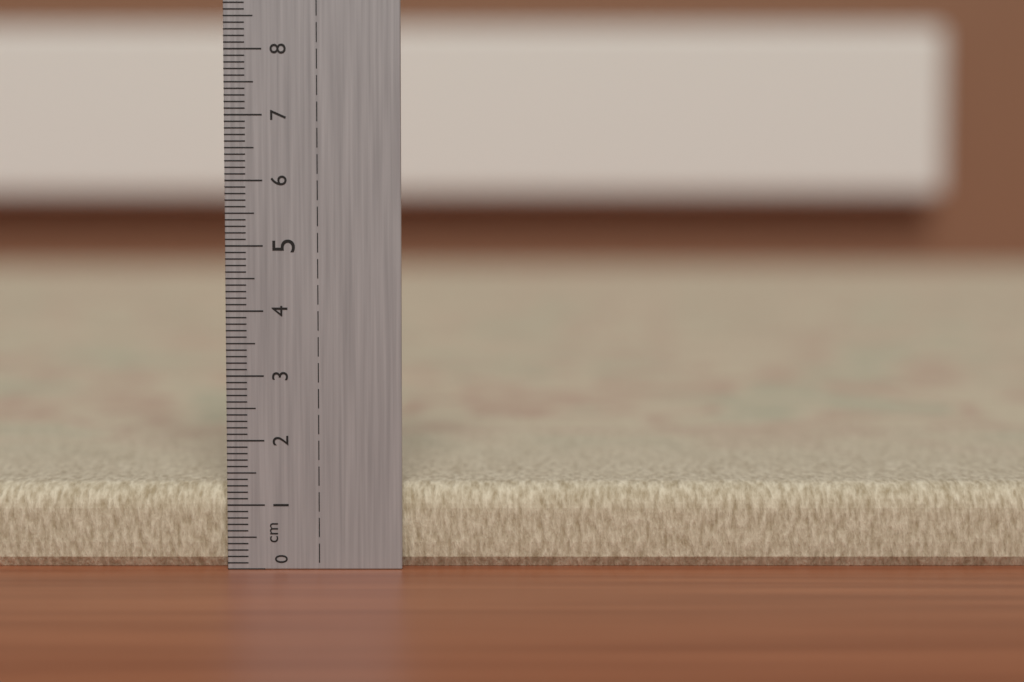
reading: 1.3 cm
